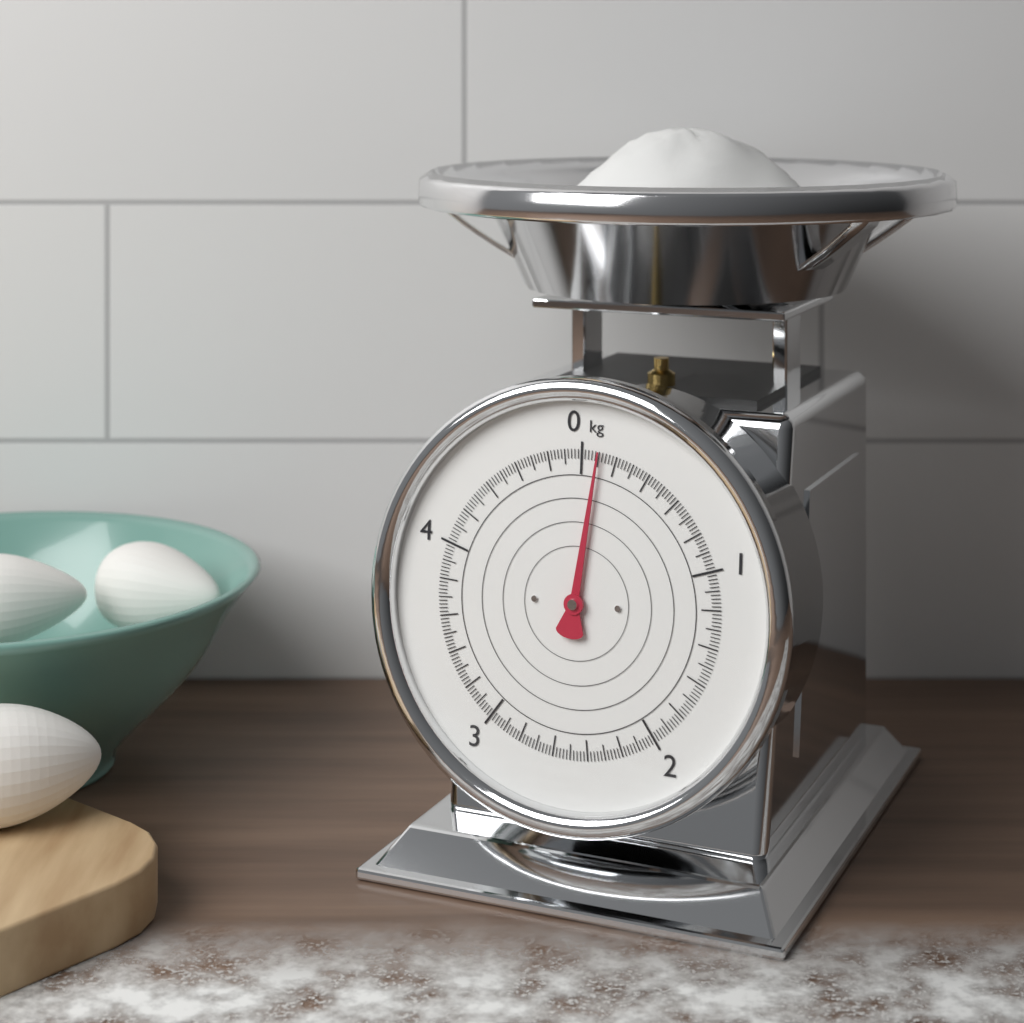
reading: 0.10 kg
